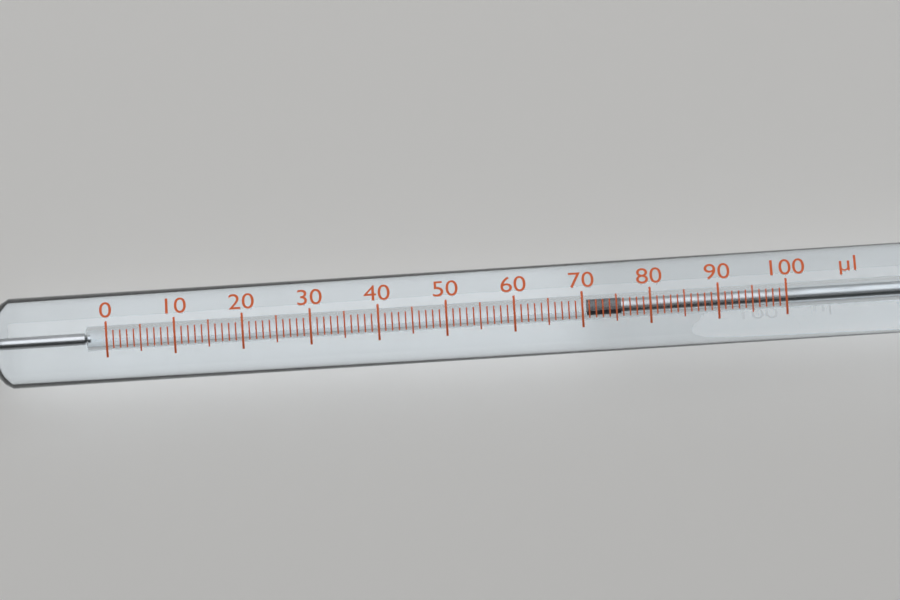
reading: 71 µl
